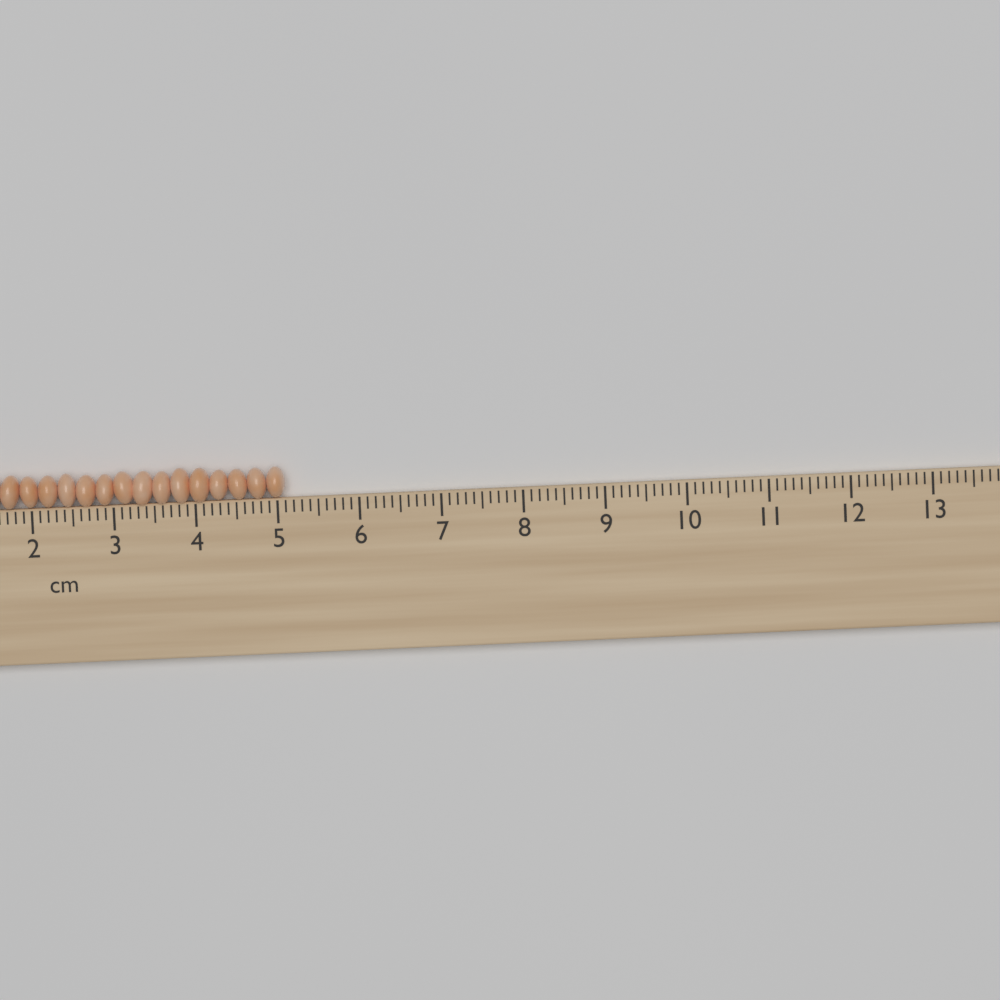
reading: 5.1 cm
